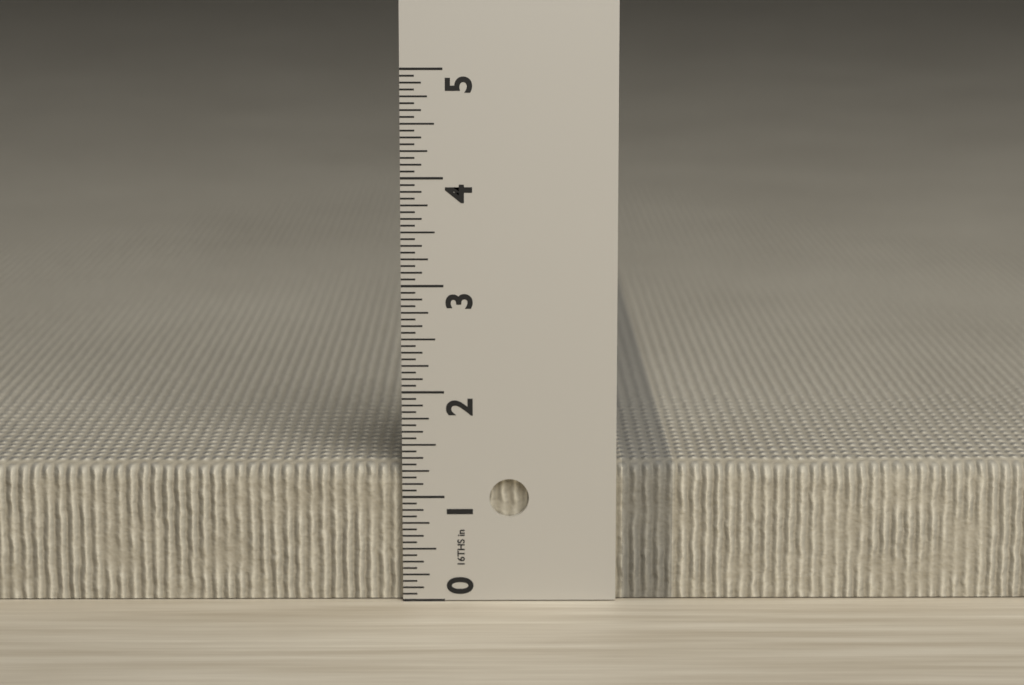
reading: 1.3125 in
